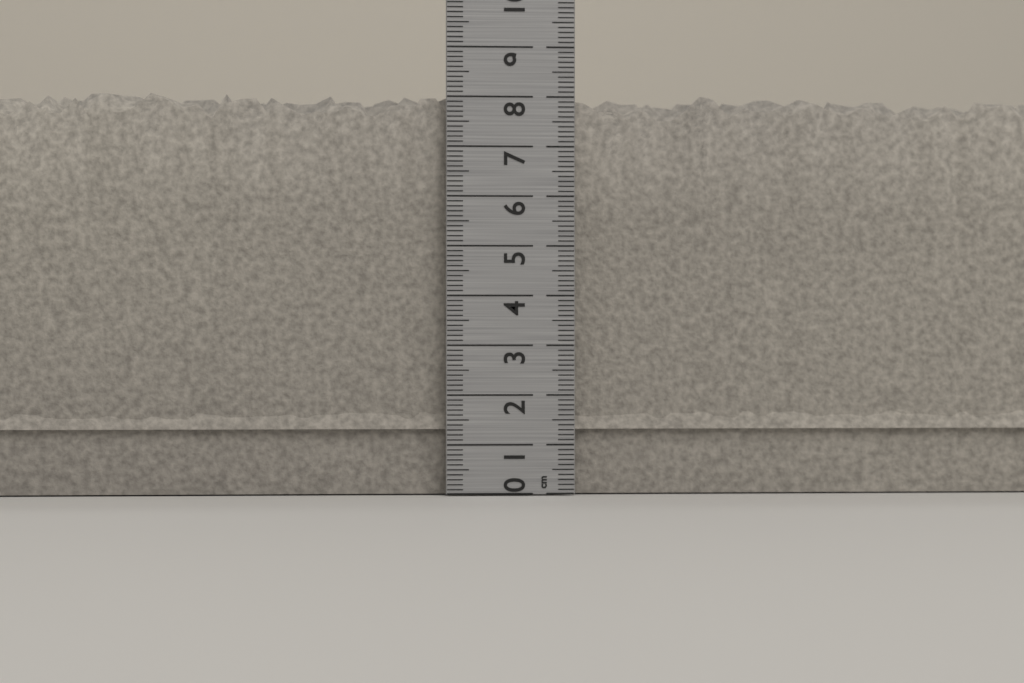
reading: 8.2 cm
